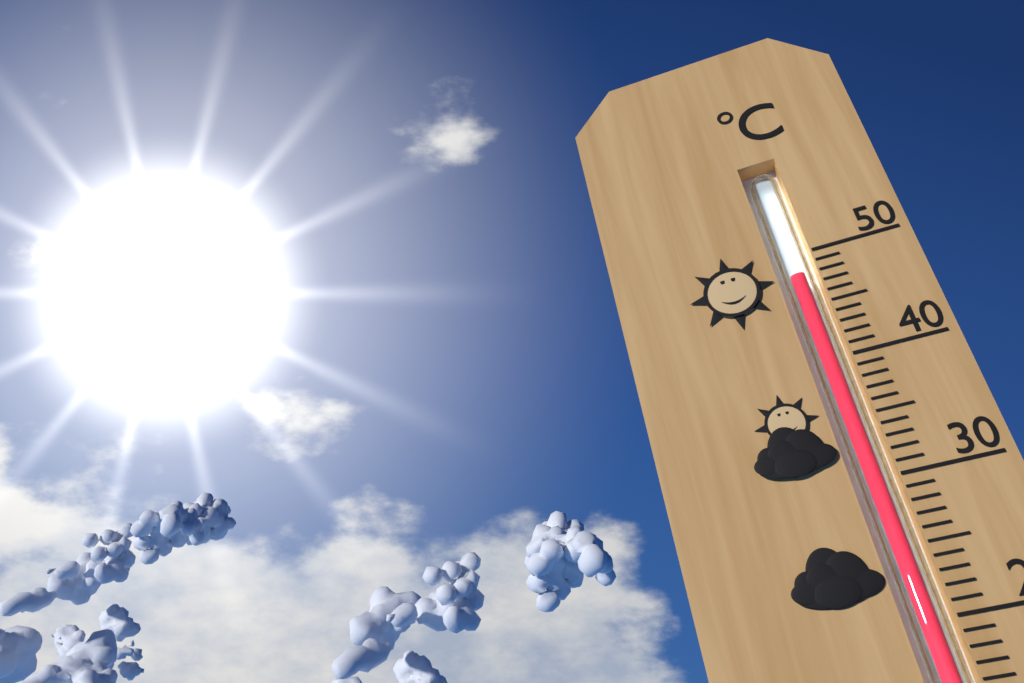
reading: 48 °C
